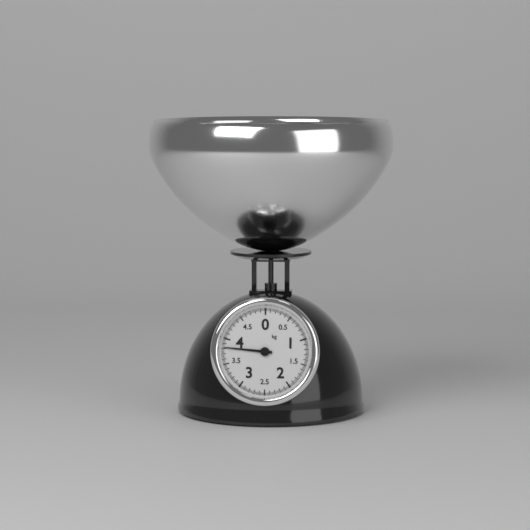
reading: 3.825 kg
